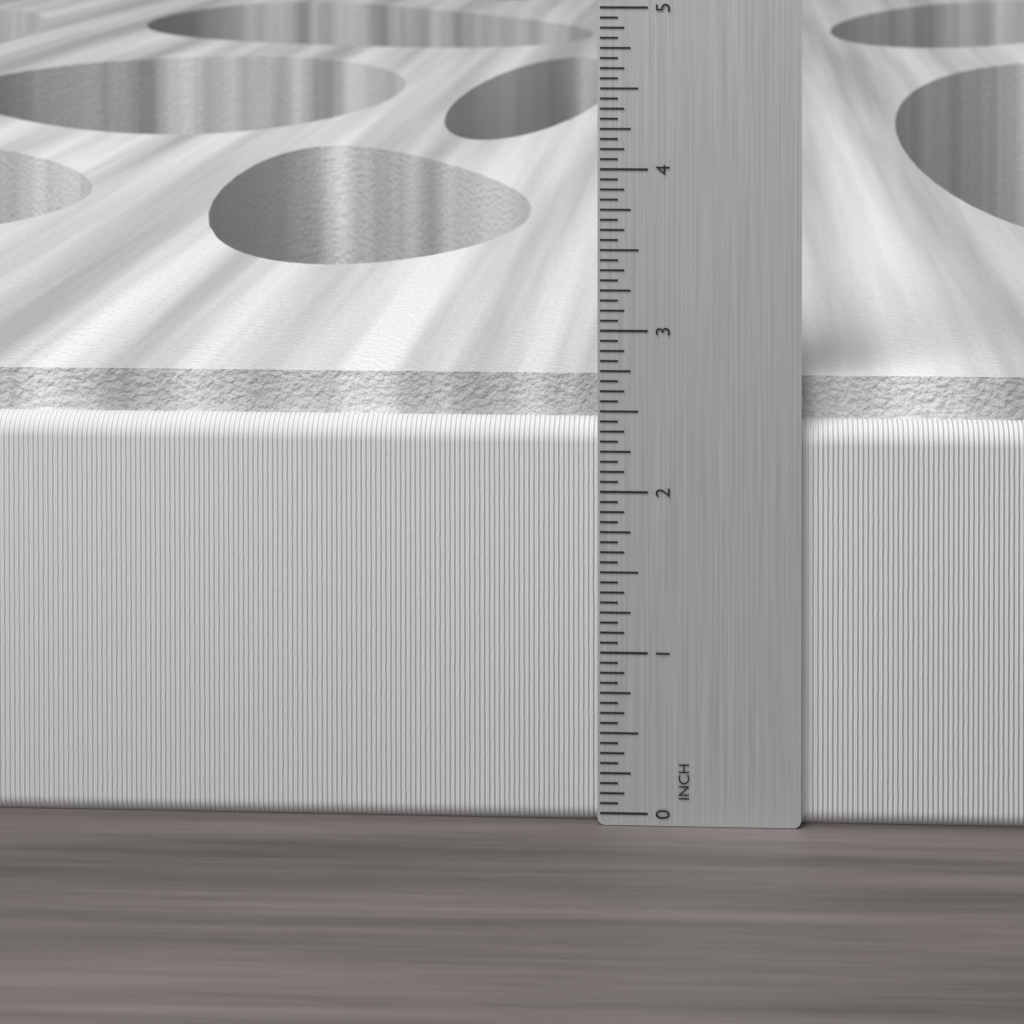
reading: 2.6875 in
